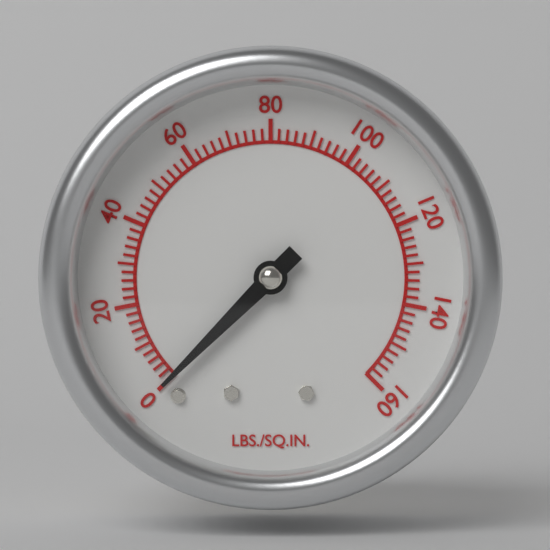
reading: 0 psi
